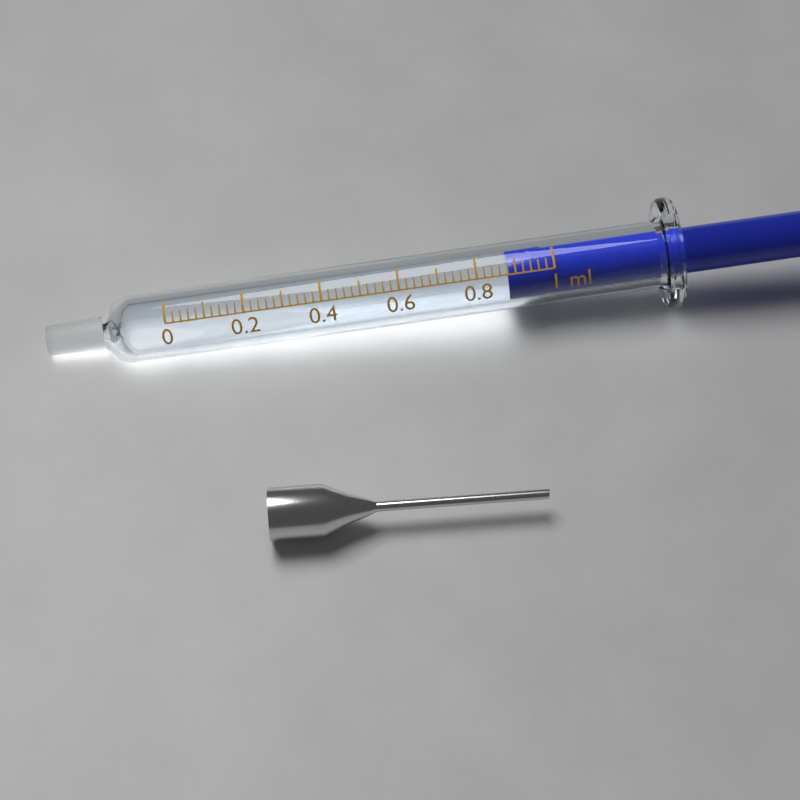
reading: 0.88 ml
